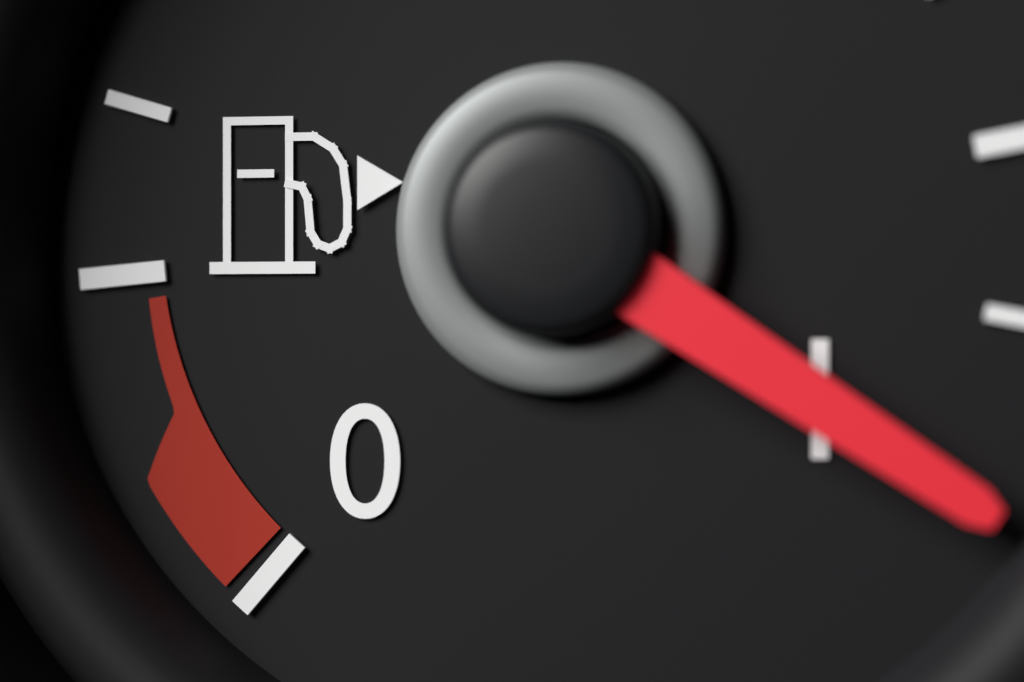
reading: 1.000000 (no unit)
